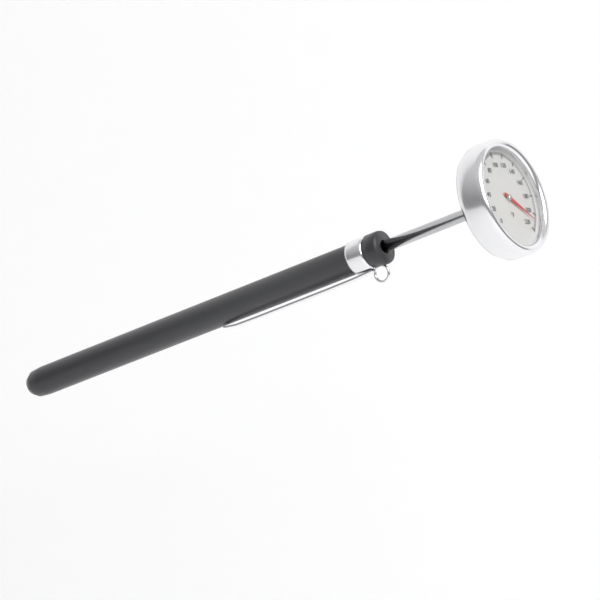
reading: 208 °F
